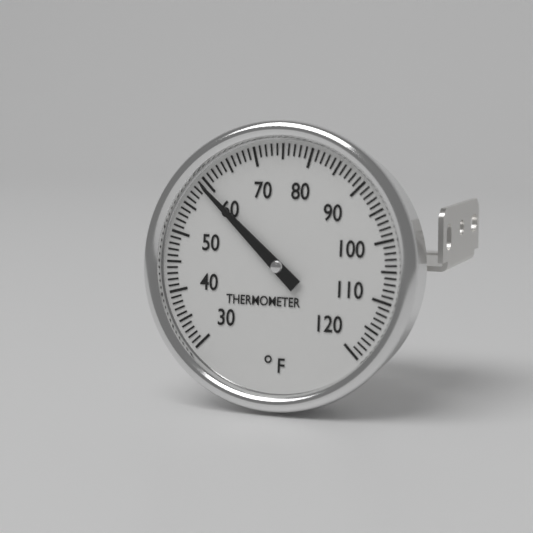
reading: 59 °F
